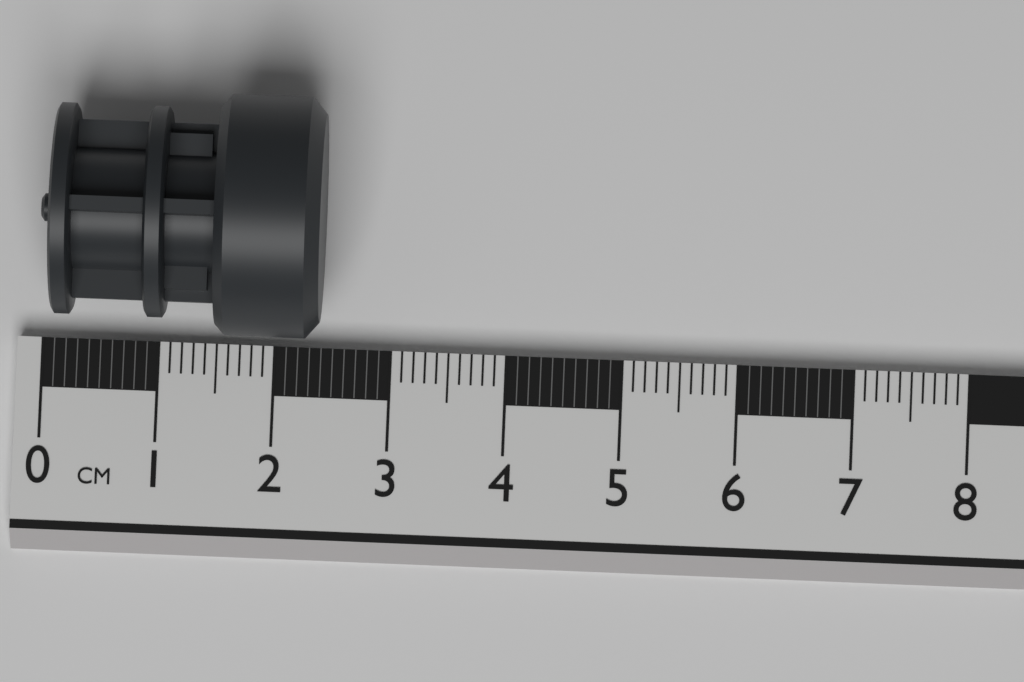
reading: 2.4 cm
